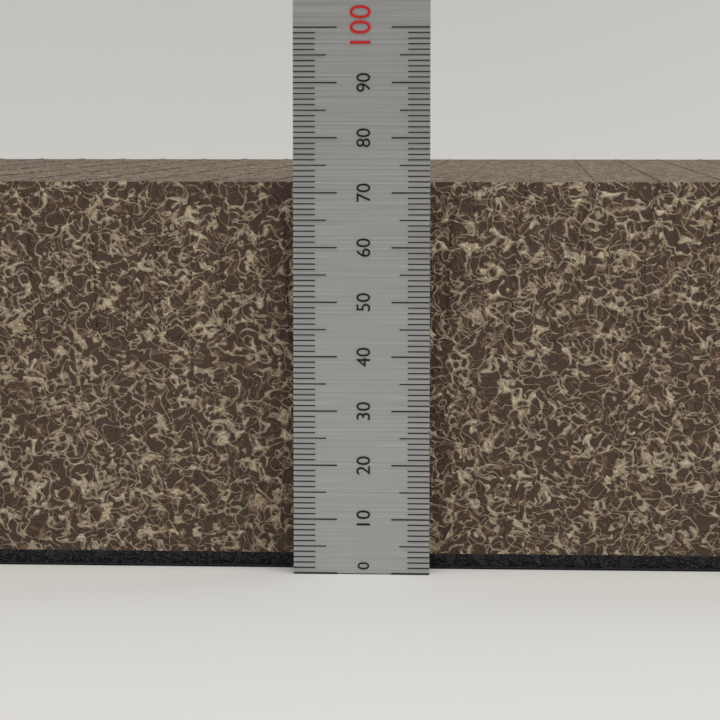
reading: 72 (no unit)
